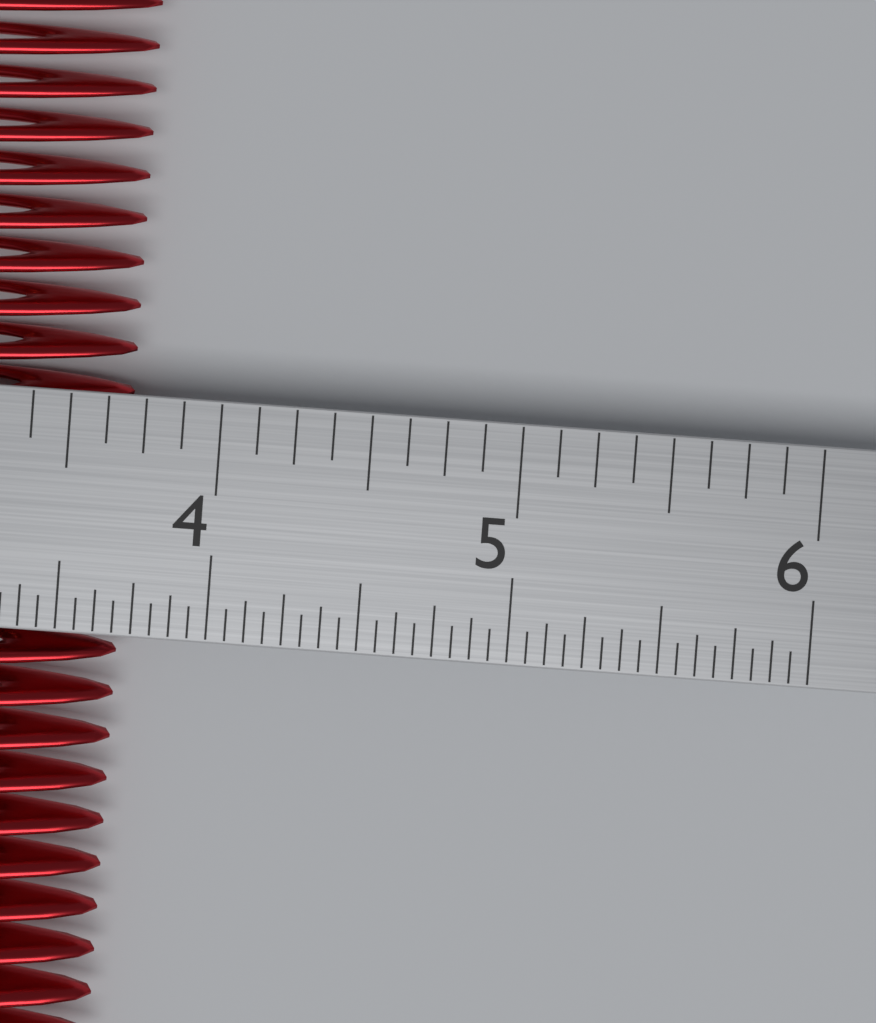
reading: 3.6875 in
